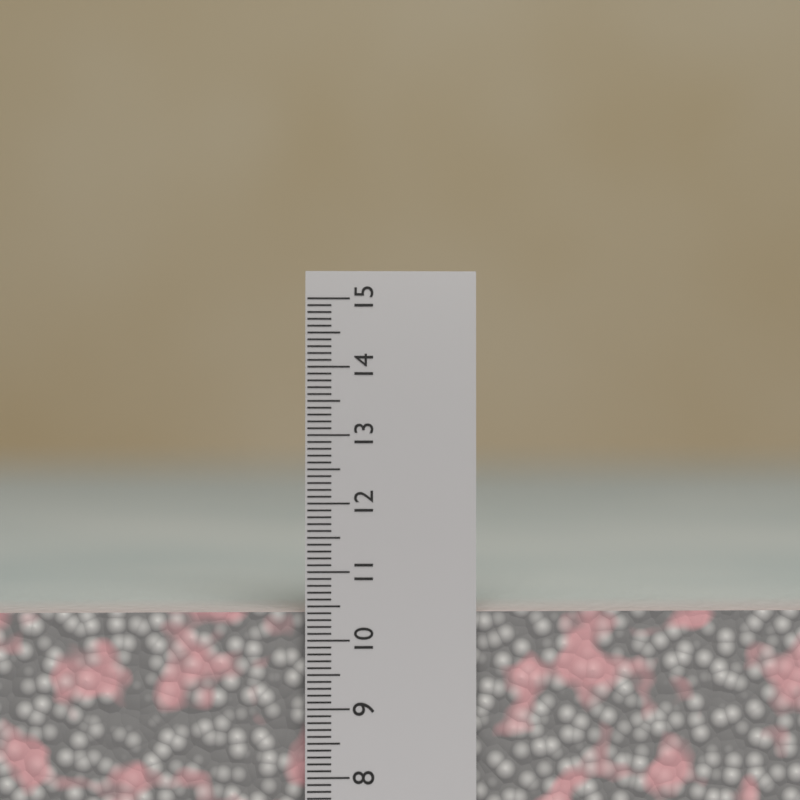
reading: 10.4 cm
